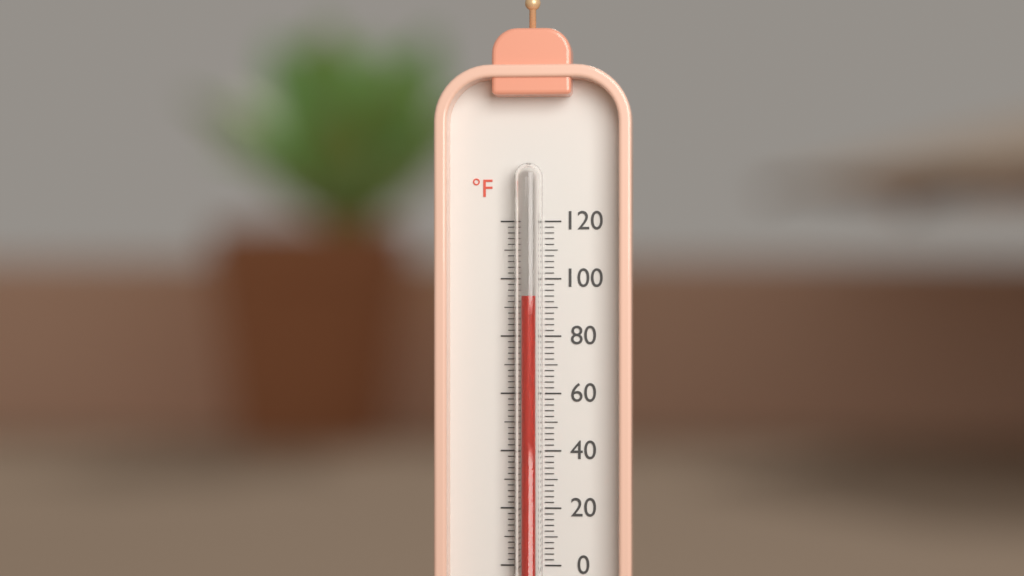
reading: 94 °F
